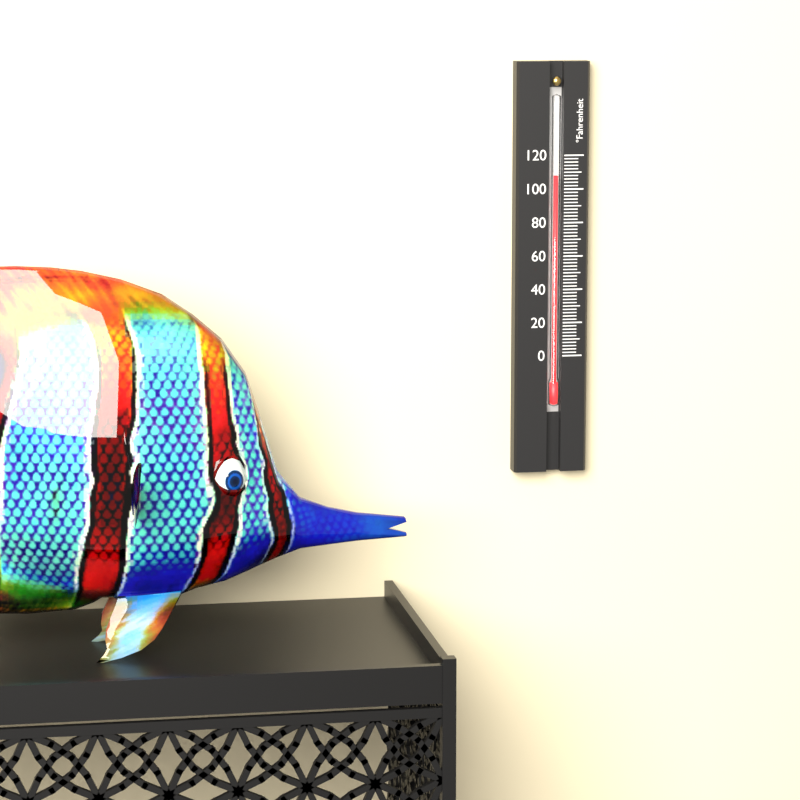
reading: 108 °F
